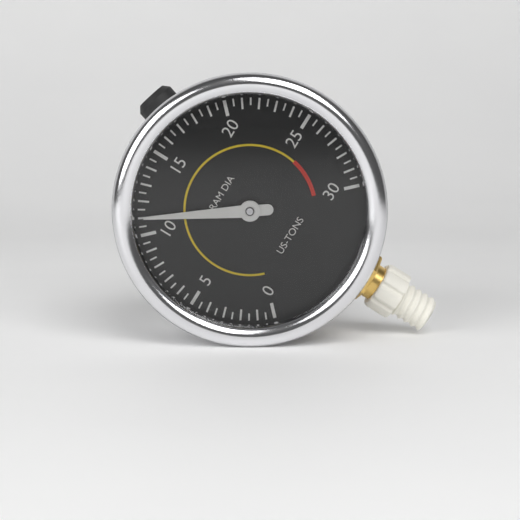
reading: 11.0 US-TONS
